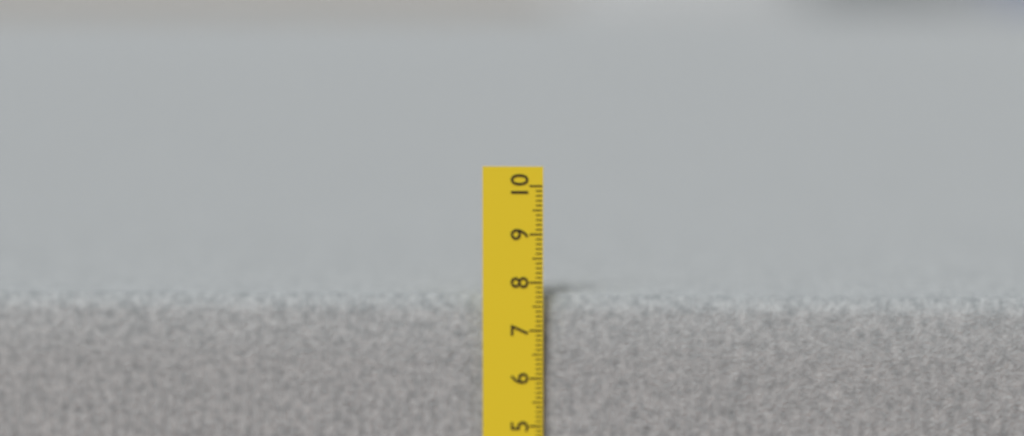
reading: 7.7 cm
